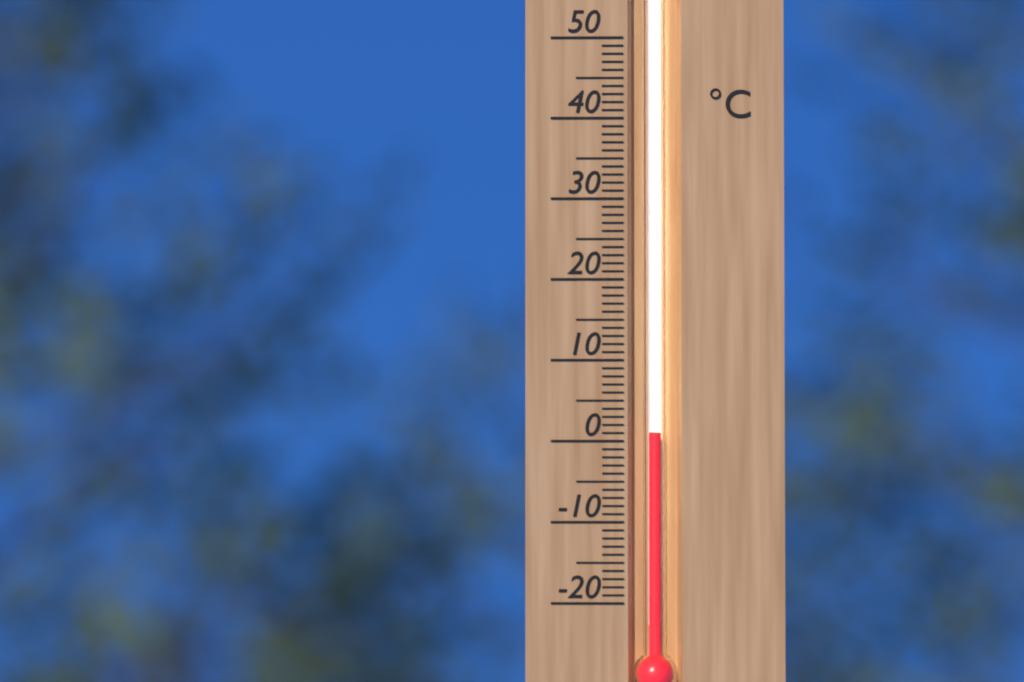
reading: 1 °C
